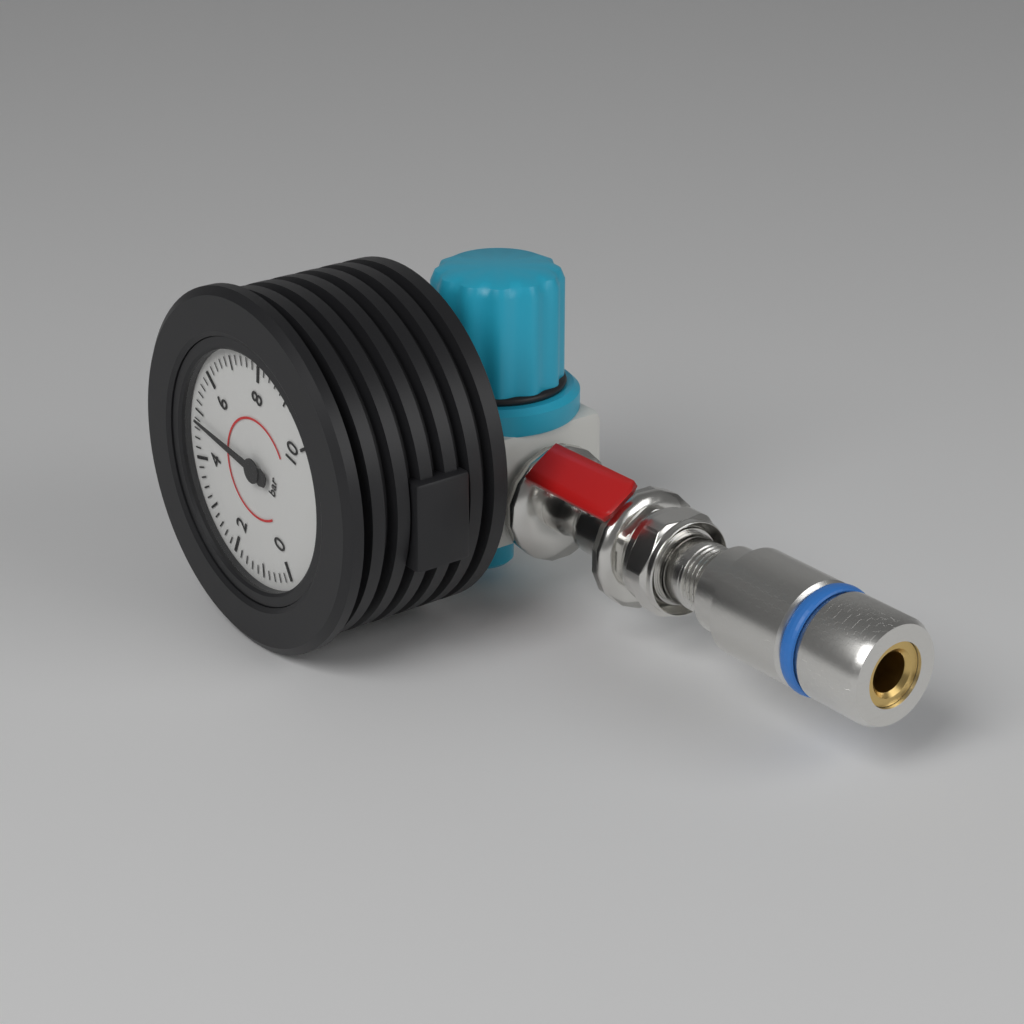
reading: 4.8 bar
